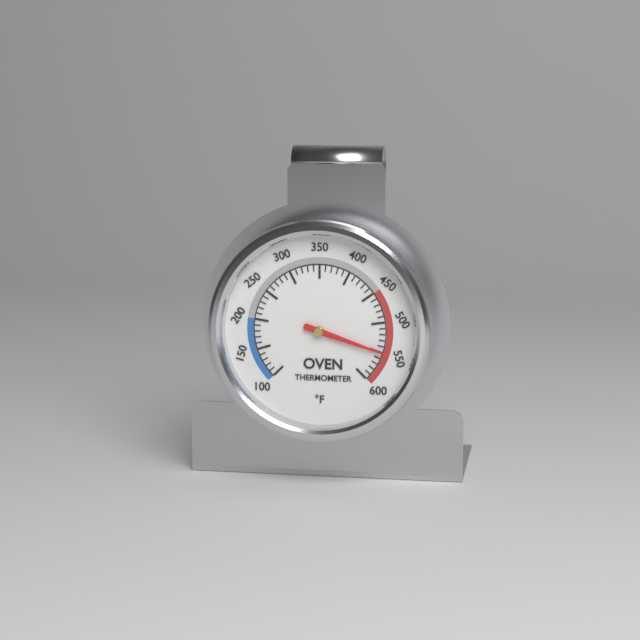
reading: 550 °F
